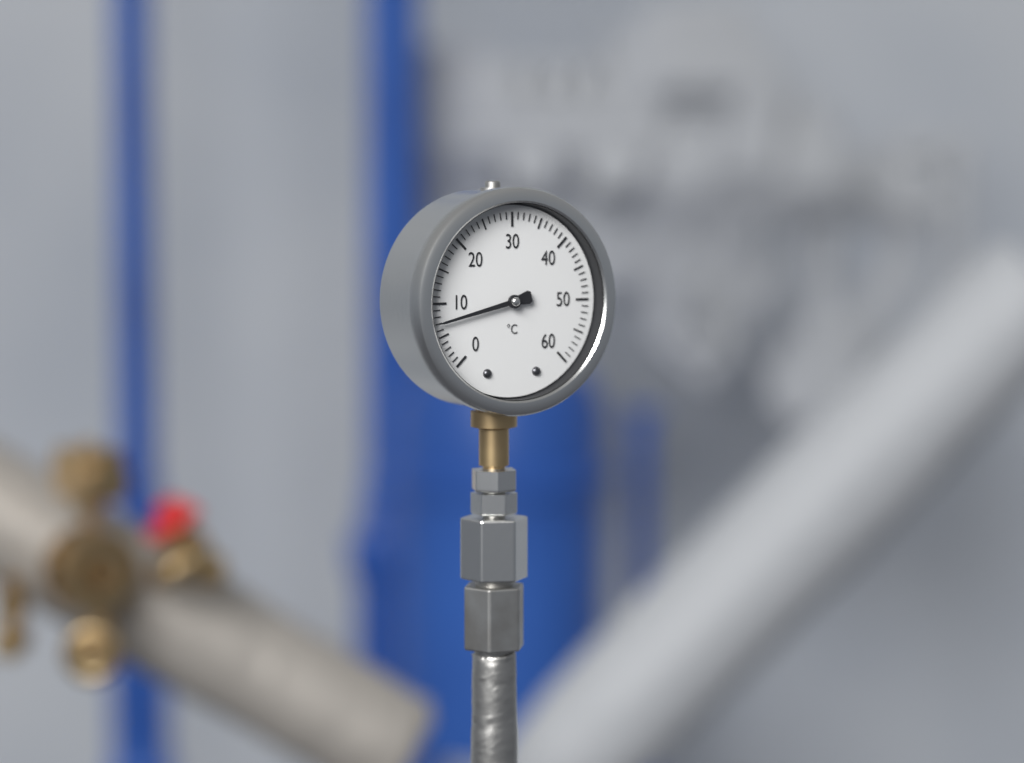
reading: 7 °C
